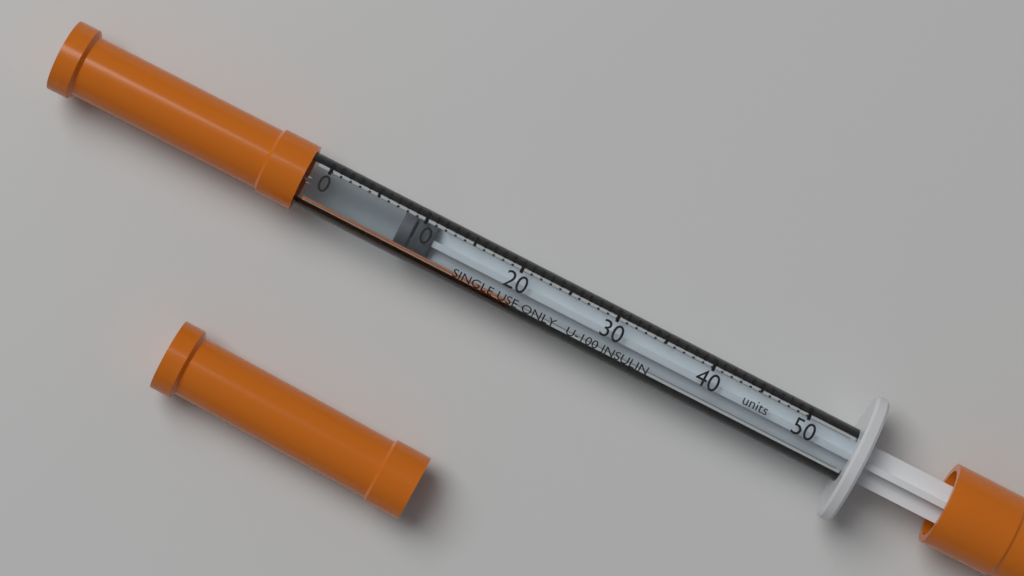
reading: 8 units
